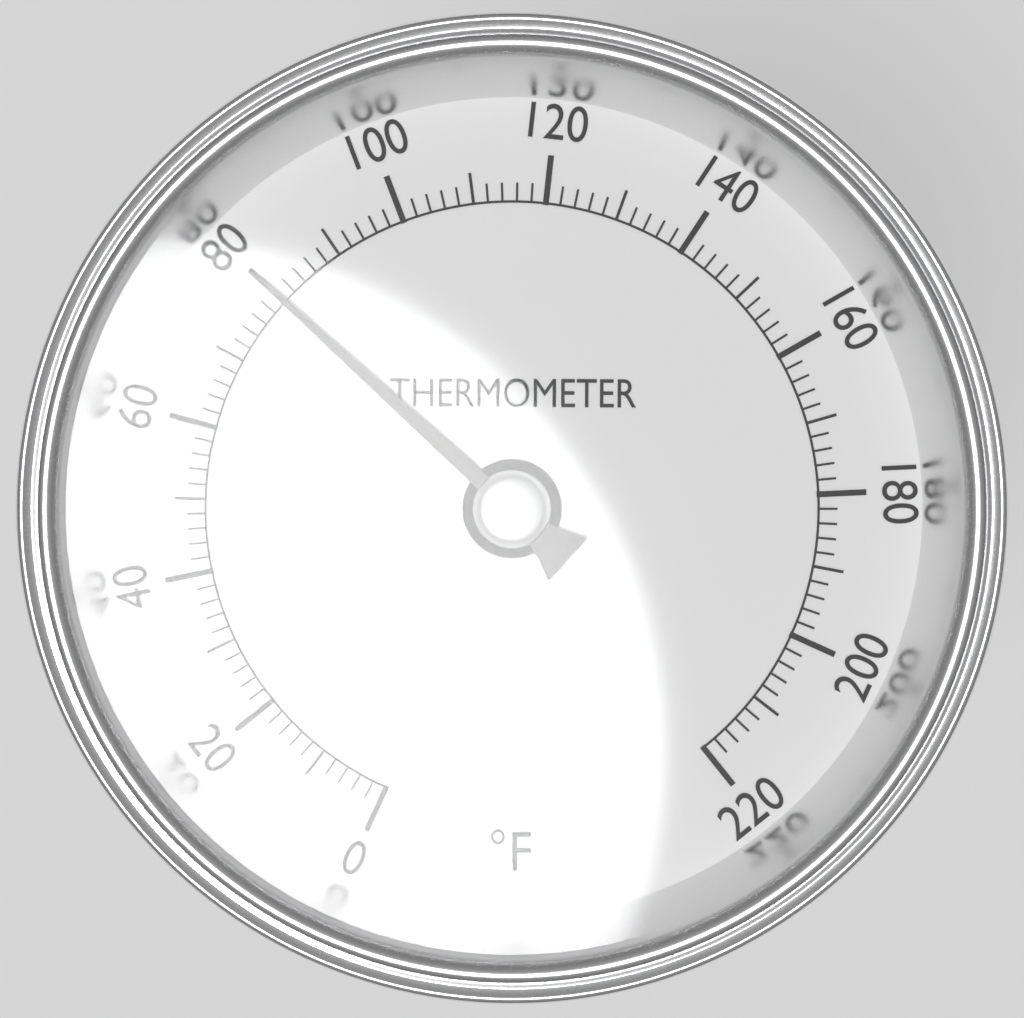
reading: 80 °F
